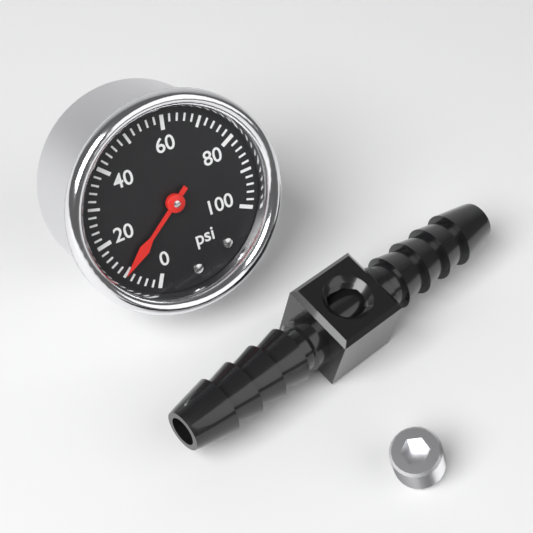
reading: 10 psi
